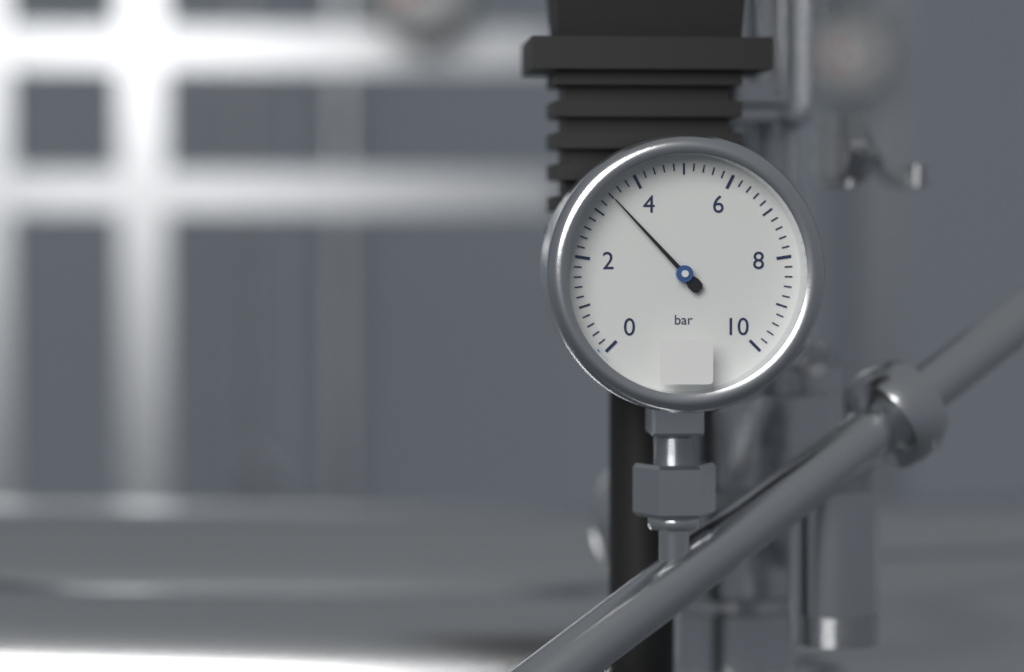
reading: 3.4 bar
